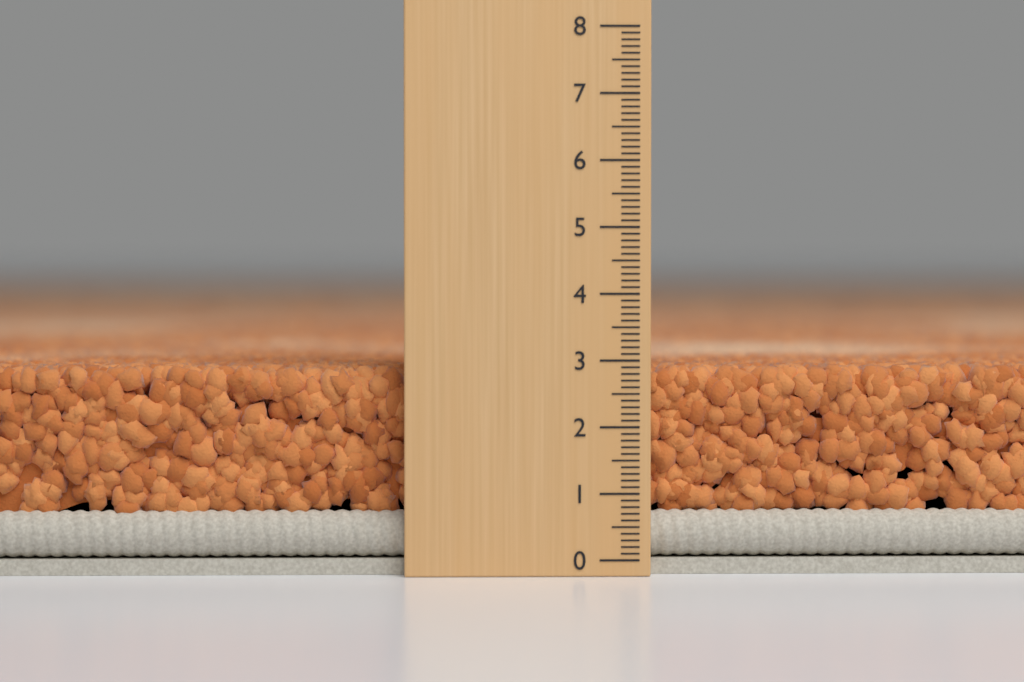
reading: 2.9 (no unit)
